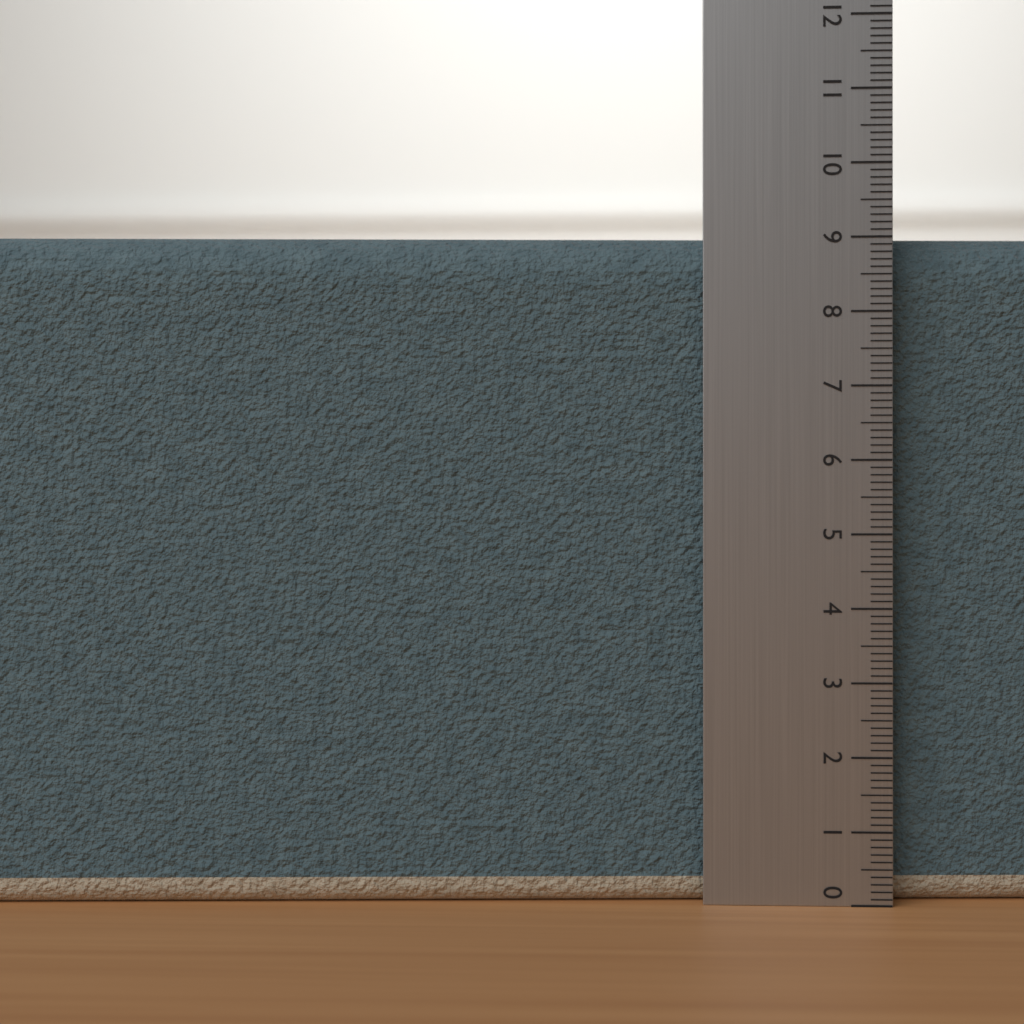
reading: 9.1 (no unit)
